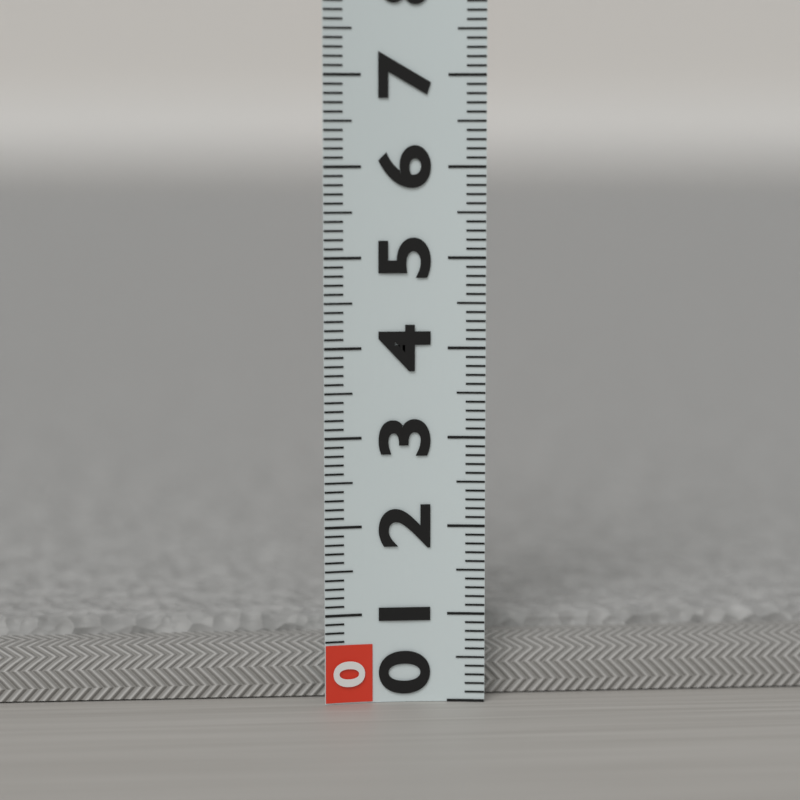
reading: 0.8 (no unit)
